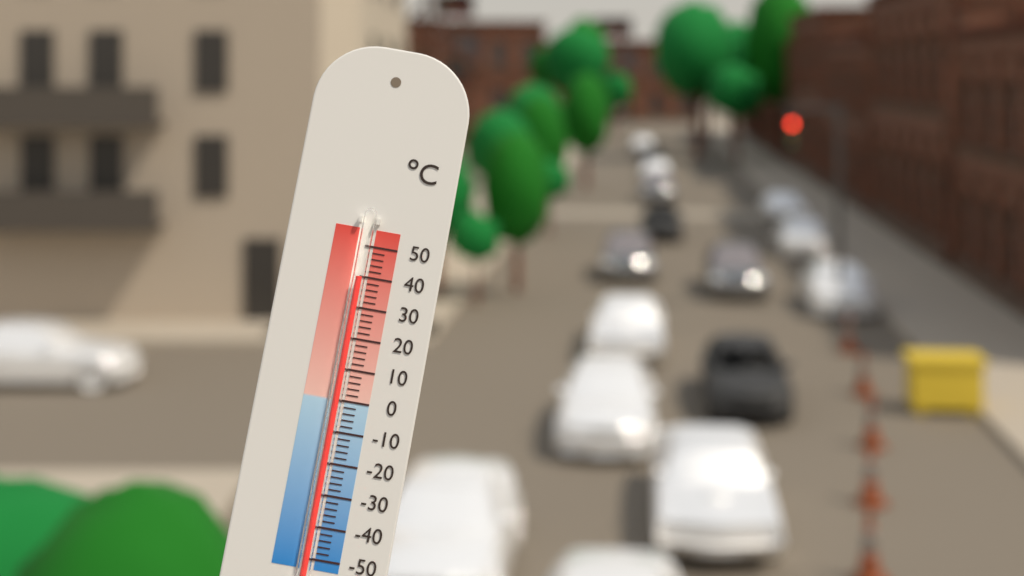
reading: 40 °C
